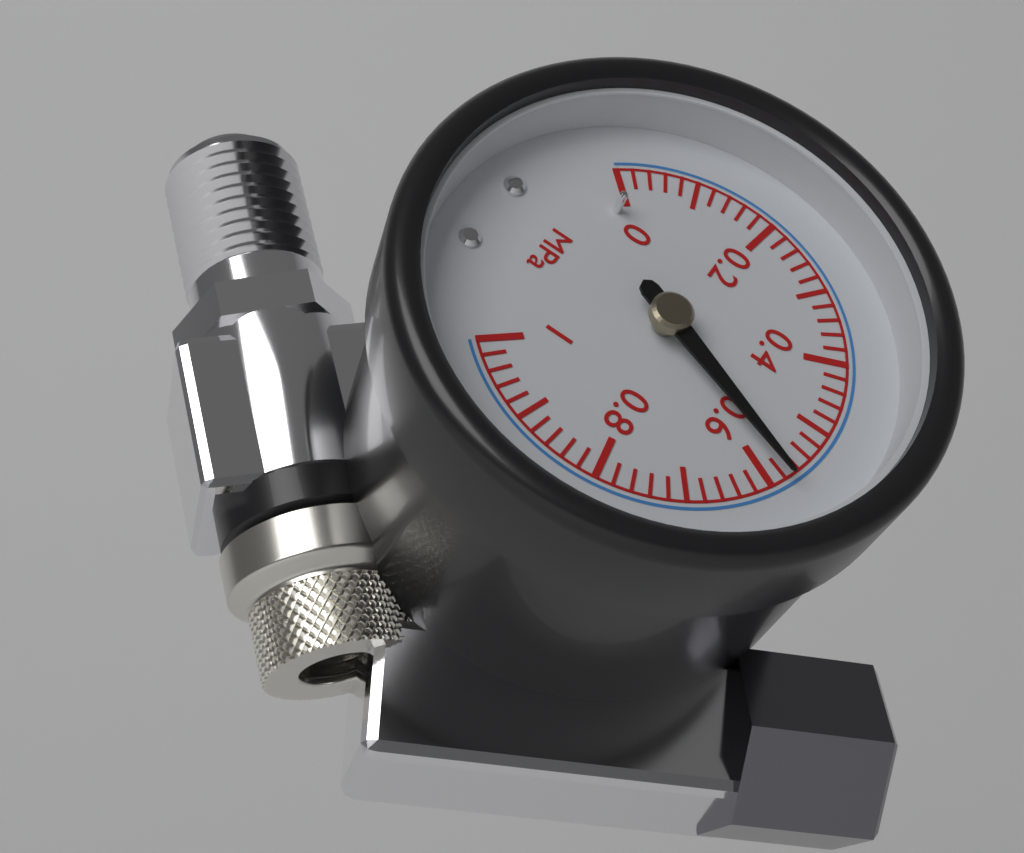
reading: 0.58 MPa
